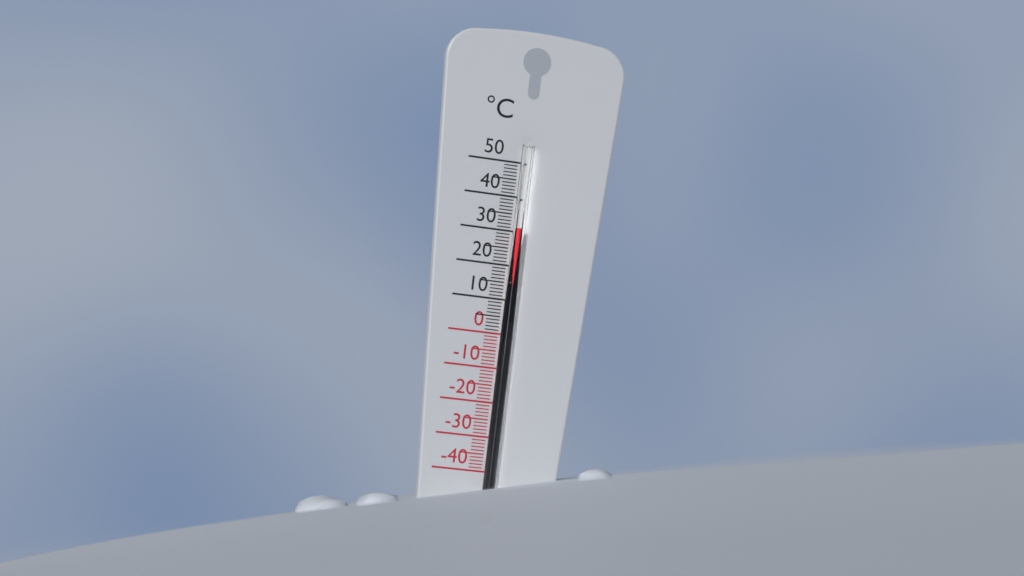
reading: 31 °C
